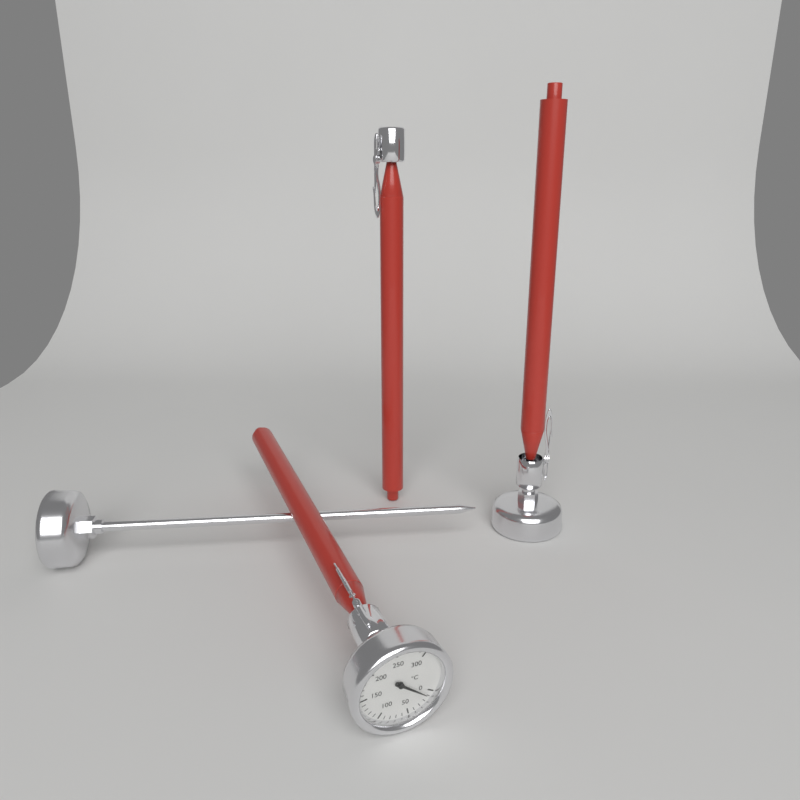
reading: 10 °C
